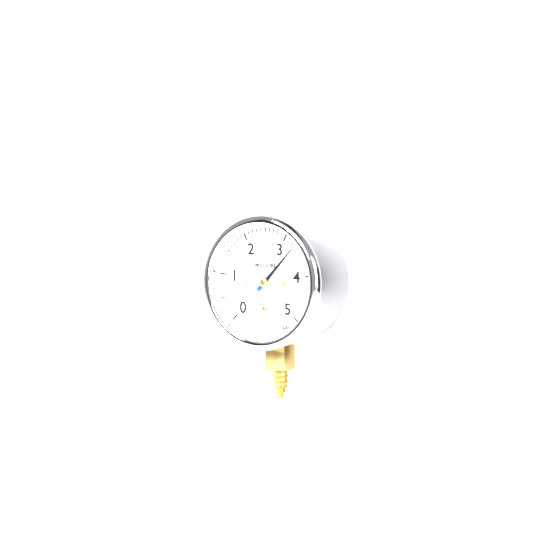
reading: 3.3 psi
